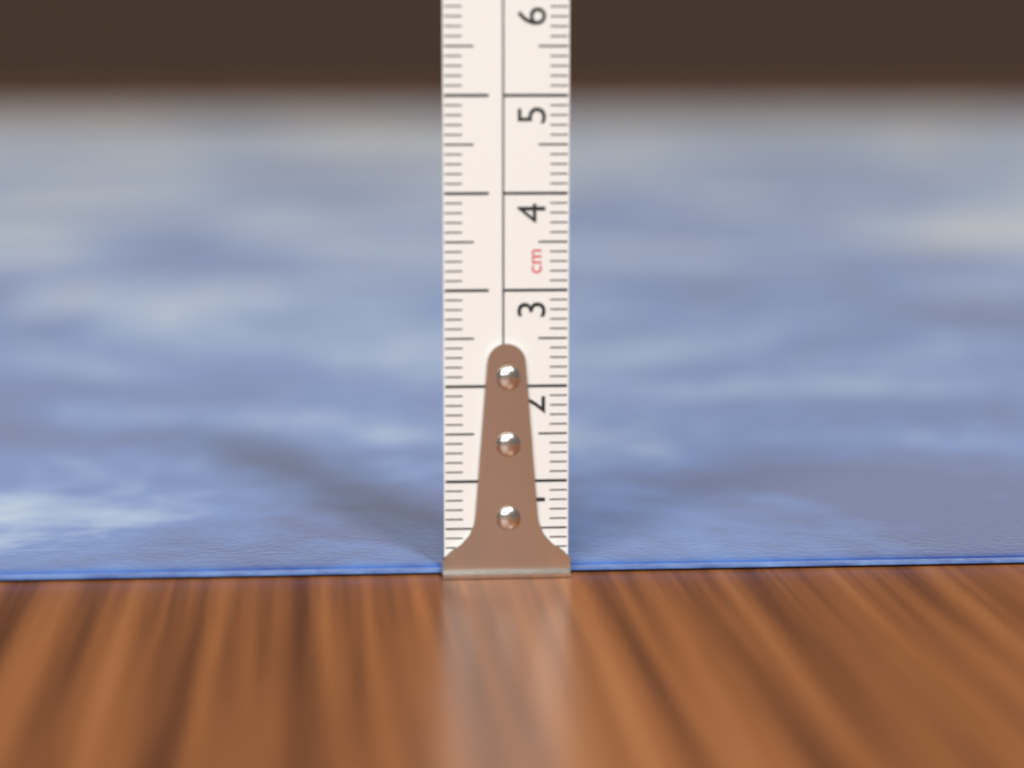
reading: 0.1 cm
